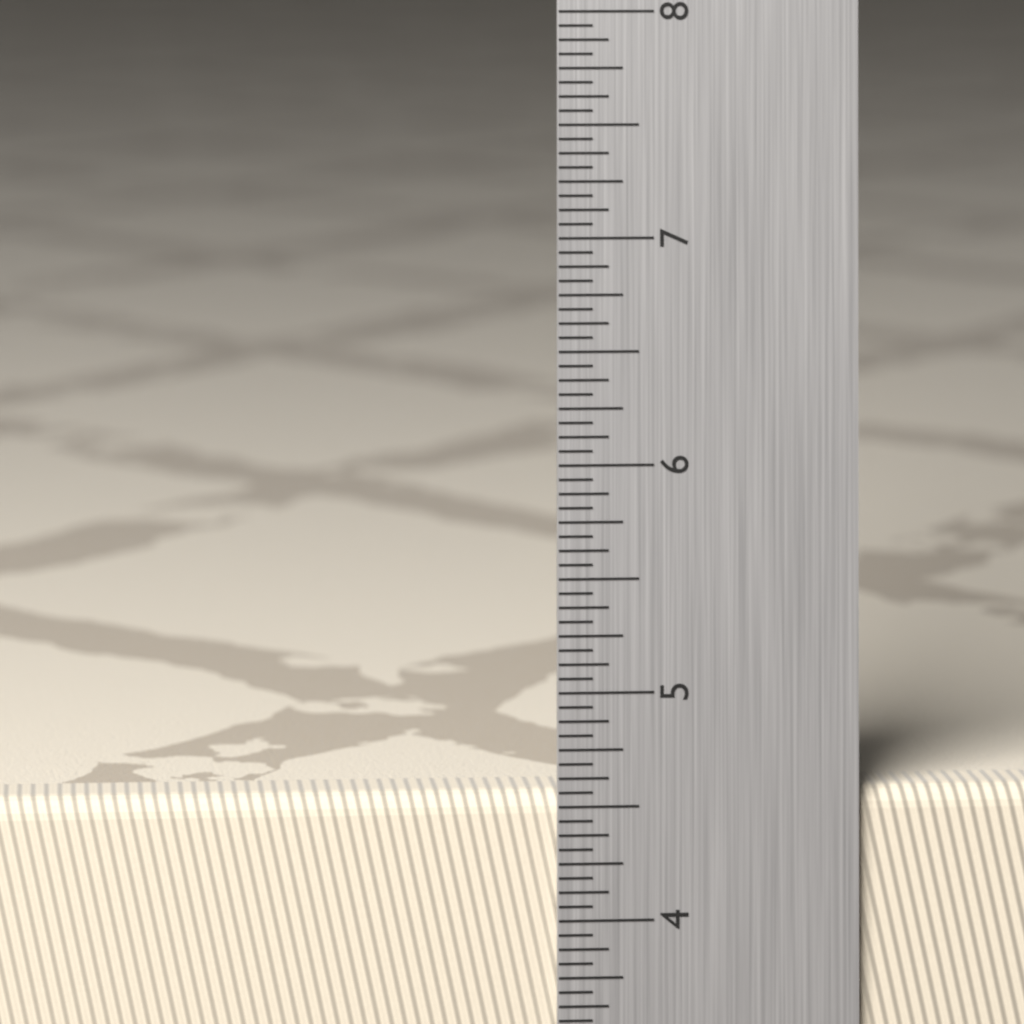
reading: 4.5625 in
